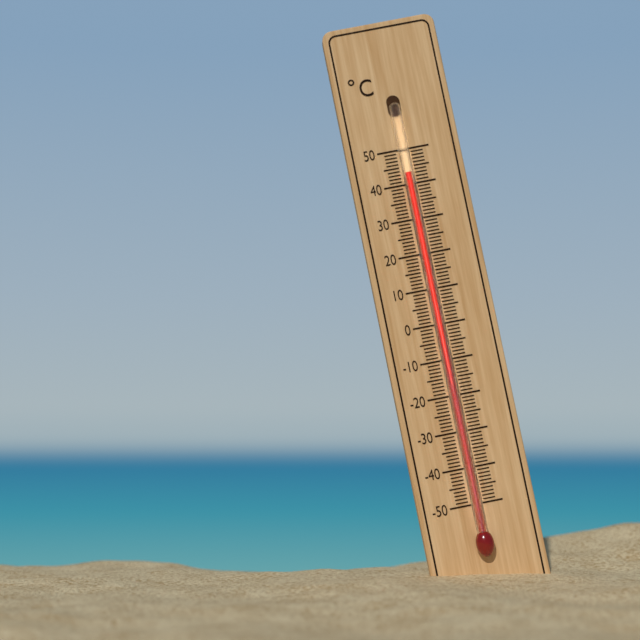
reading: 43 °C
